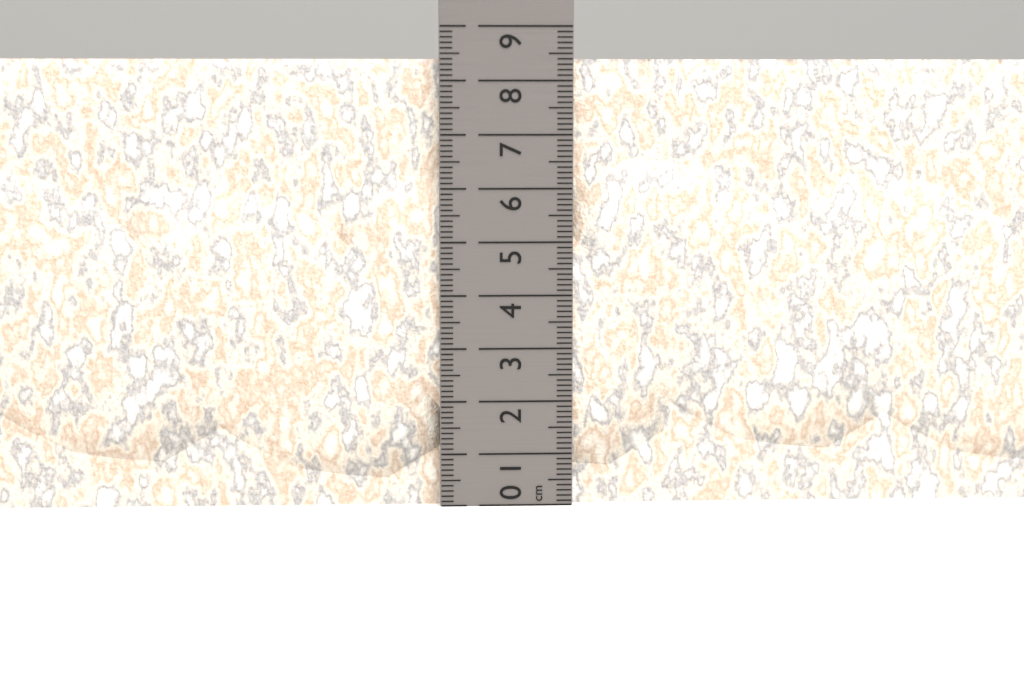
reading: 8.4 cm
